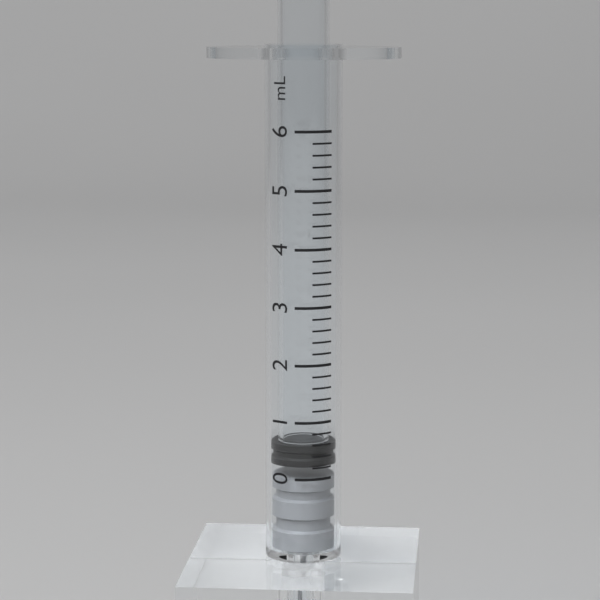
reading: 0.2 mL
